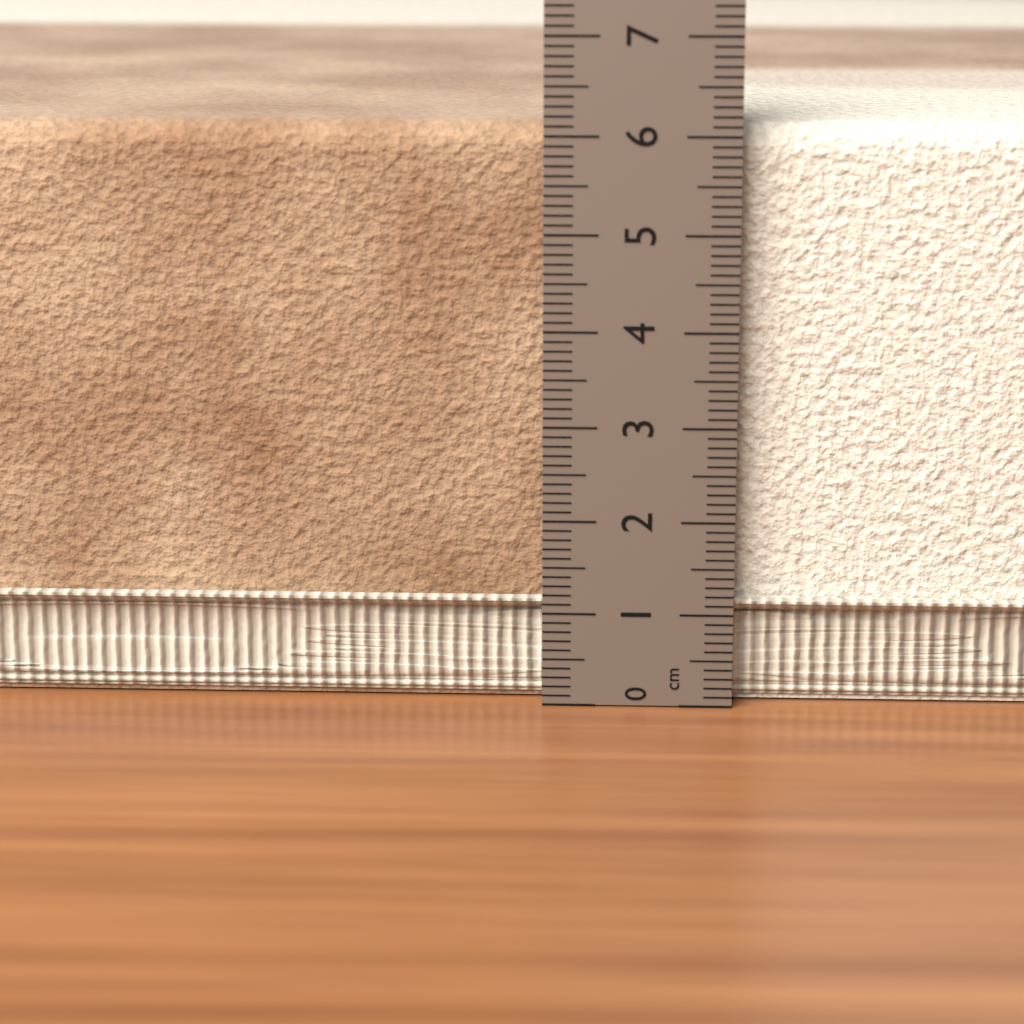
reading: 6.1 cm
